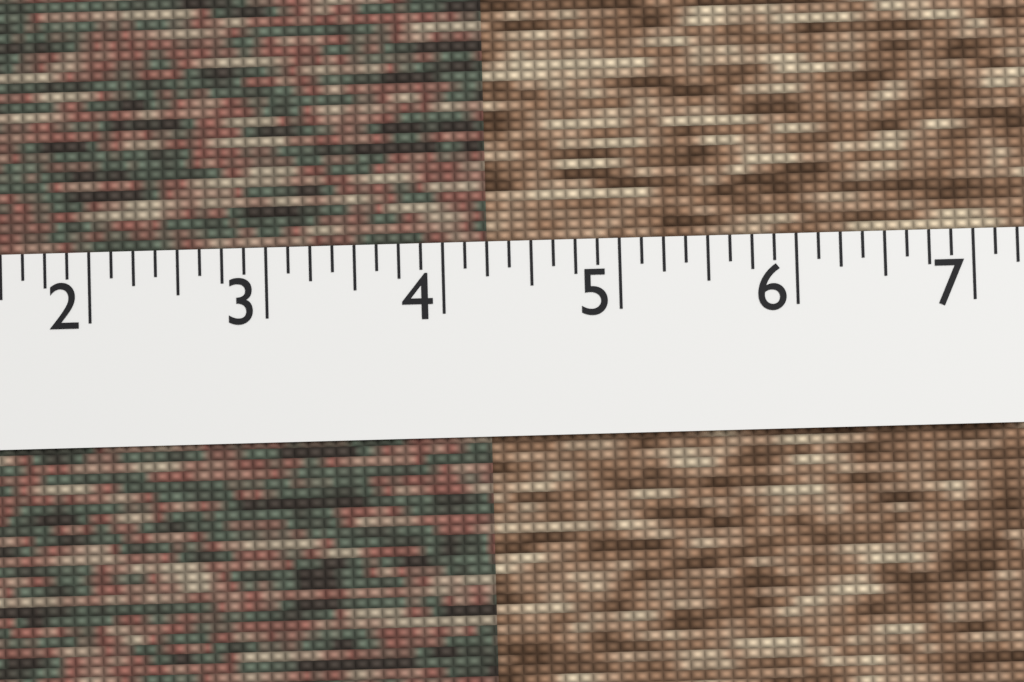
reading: 4.250 (no unit)
